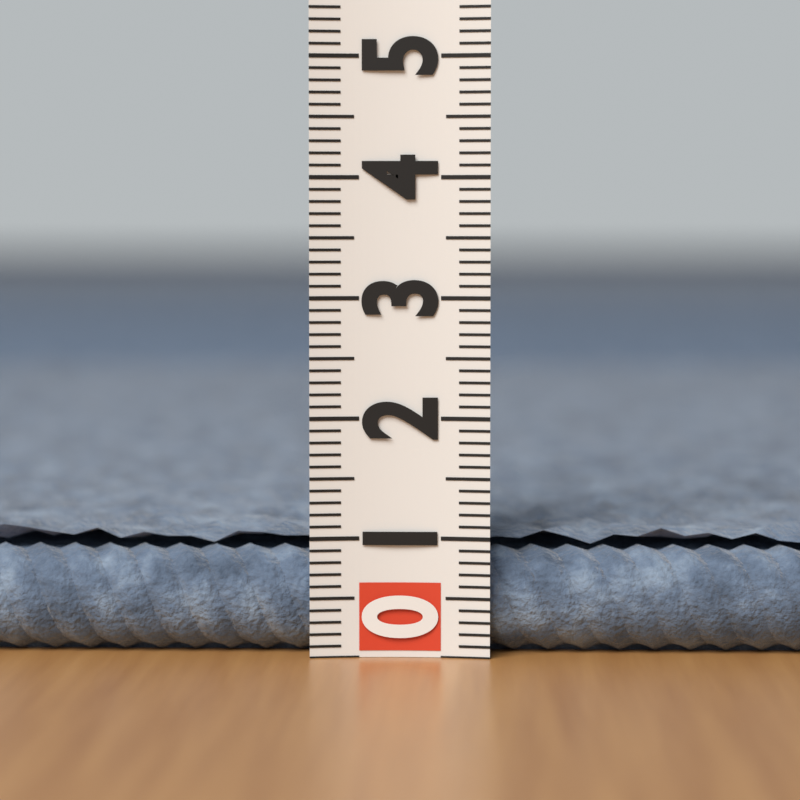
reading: 1.1 (no unit)
